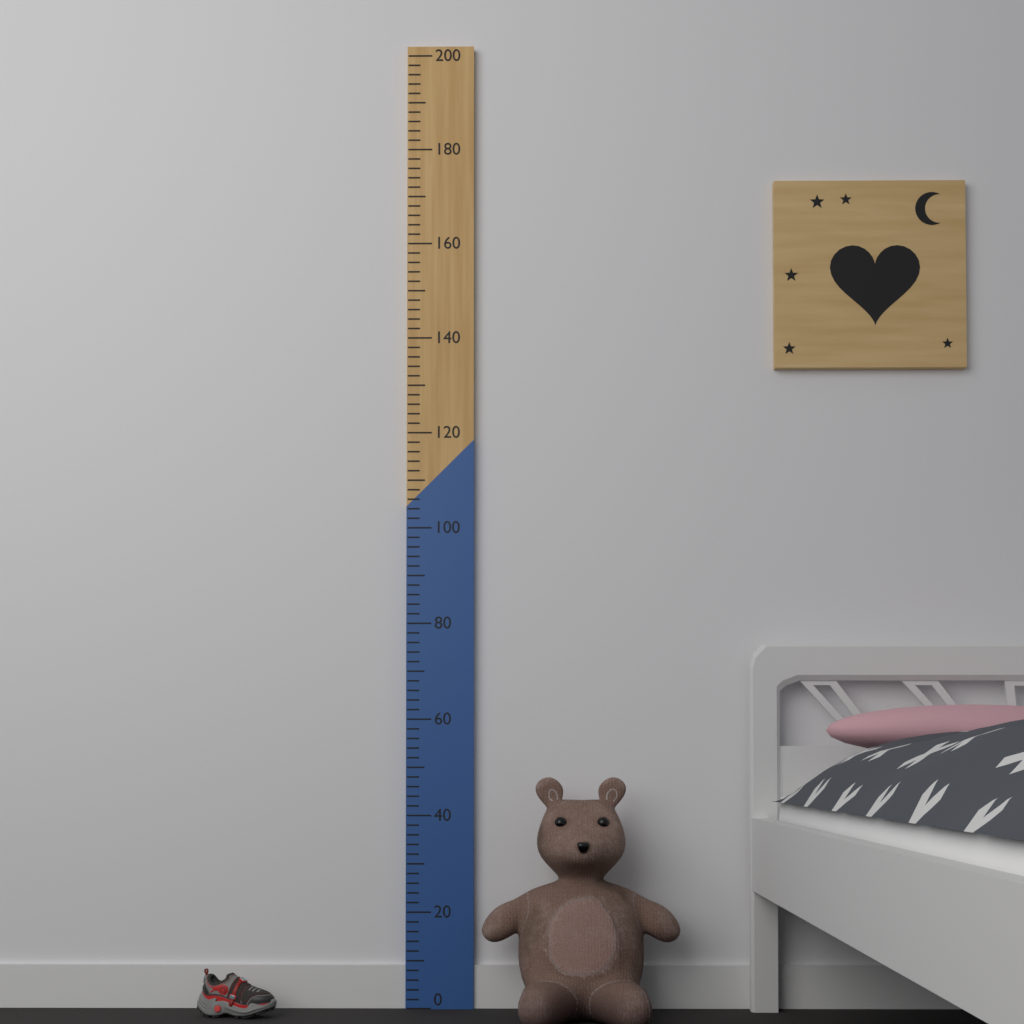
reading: 48 (no unit)
